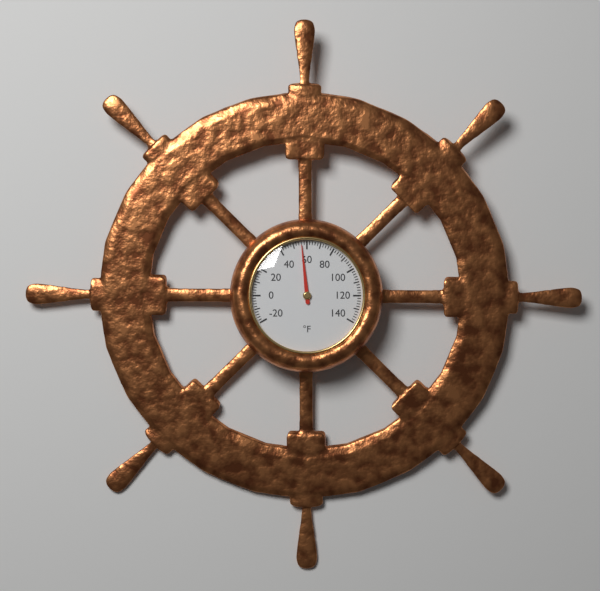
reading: 56 °F
